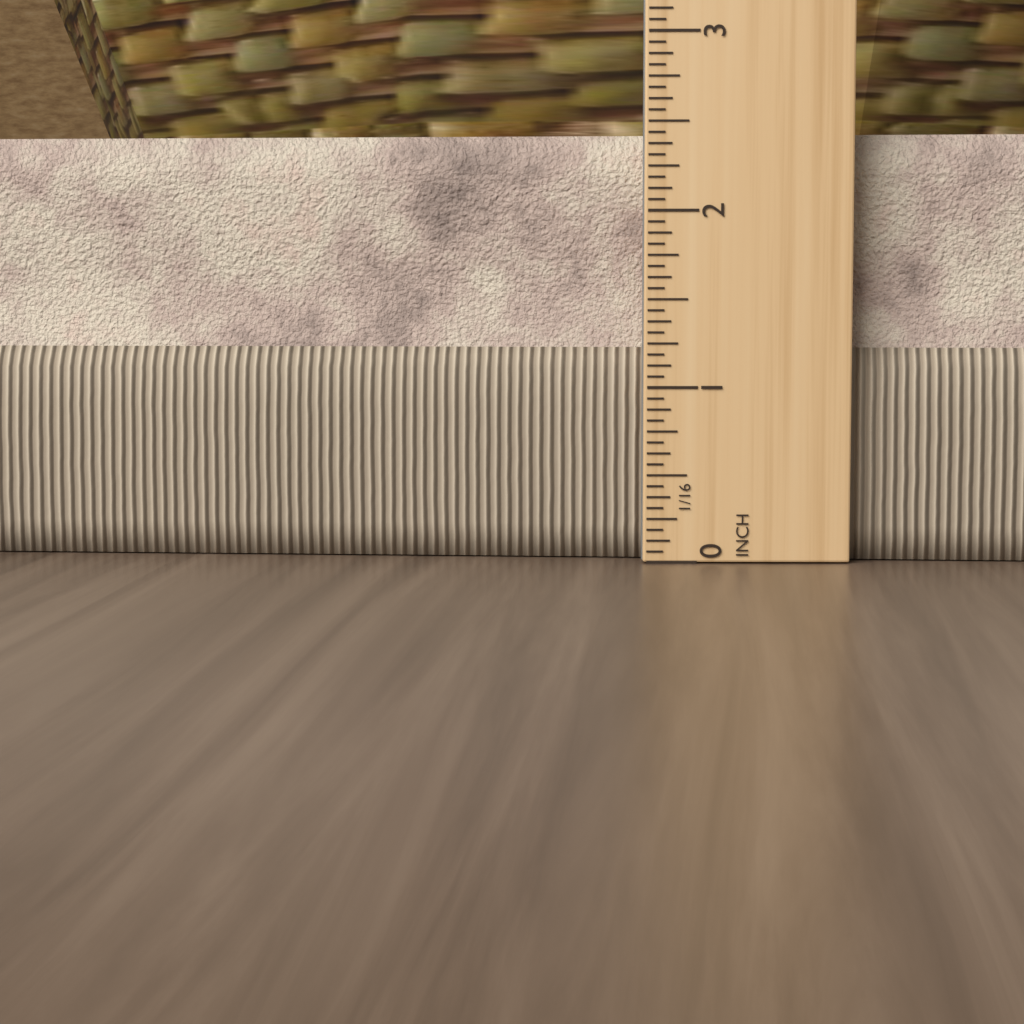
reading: 2.4375 in
